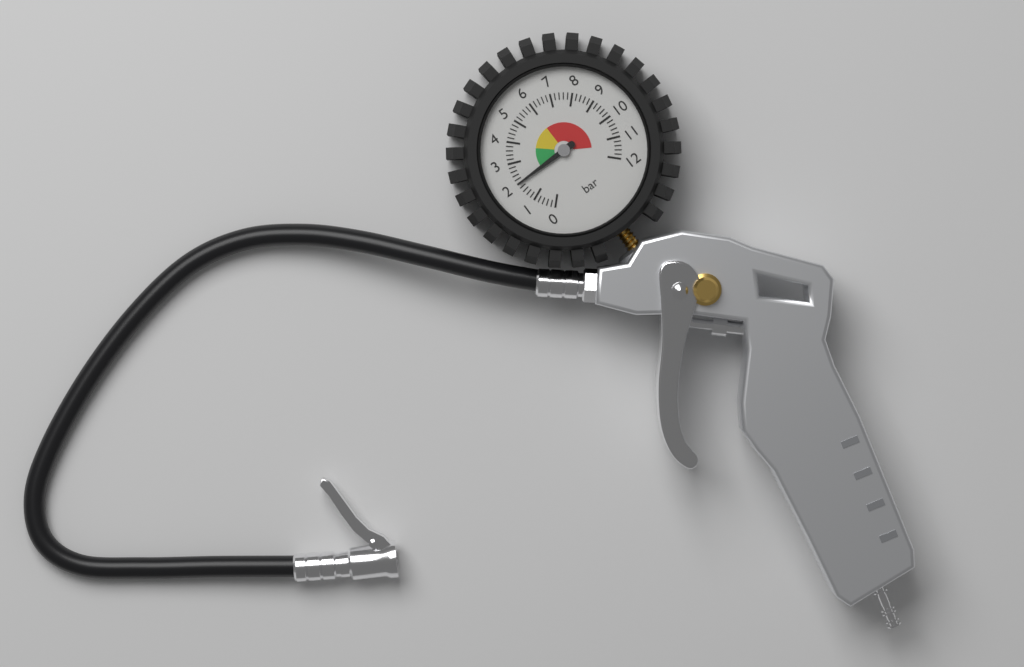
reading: 2.0 bar
